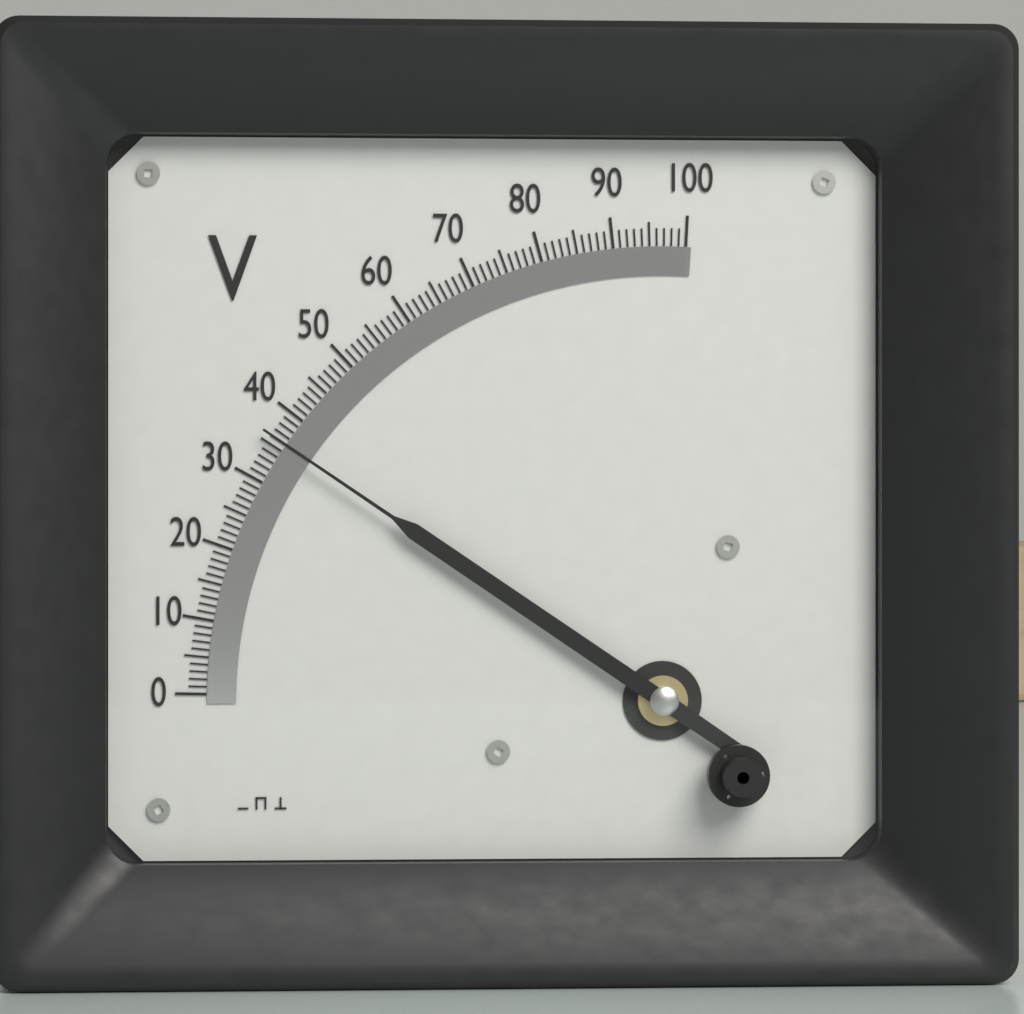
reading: 36 V
